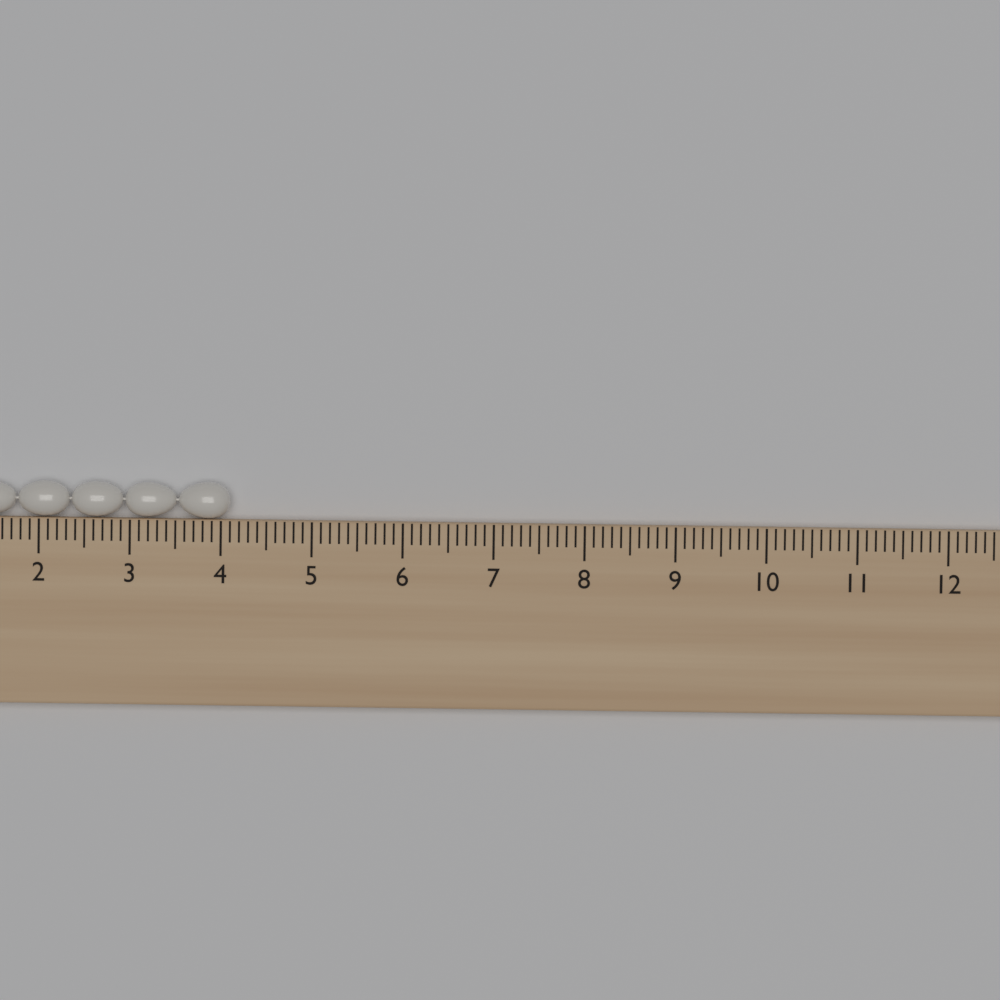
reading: 4.1 cm
